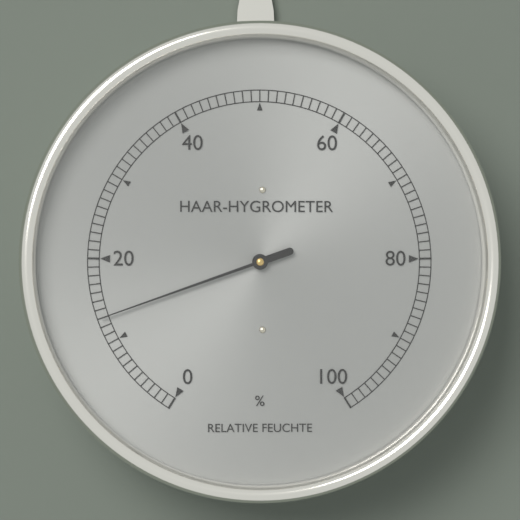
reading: 13 %
